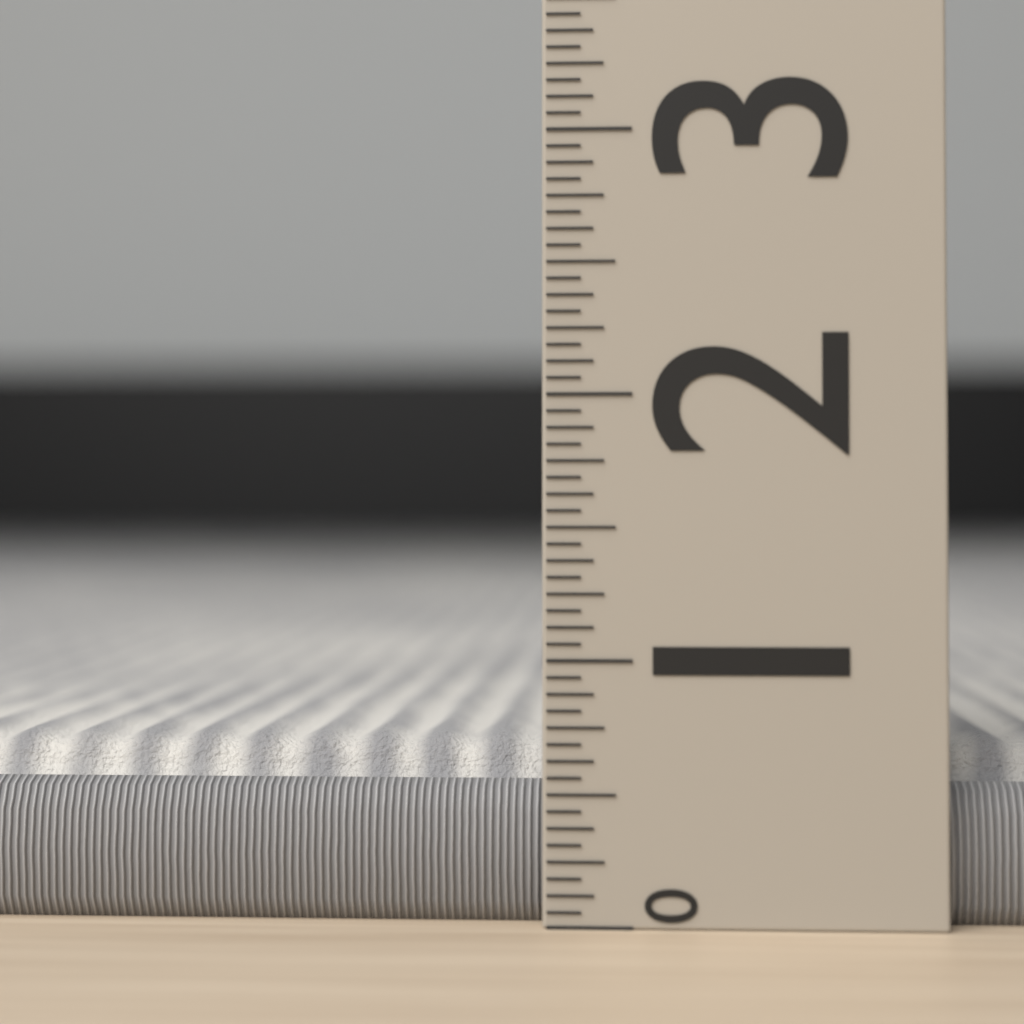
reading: 0.6875 (no unit)
